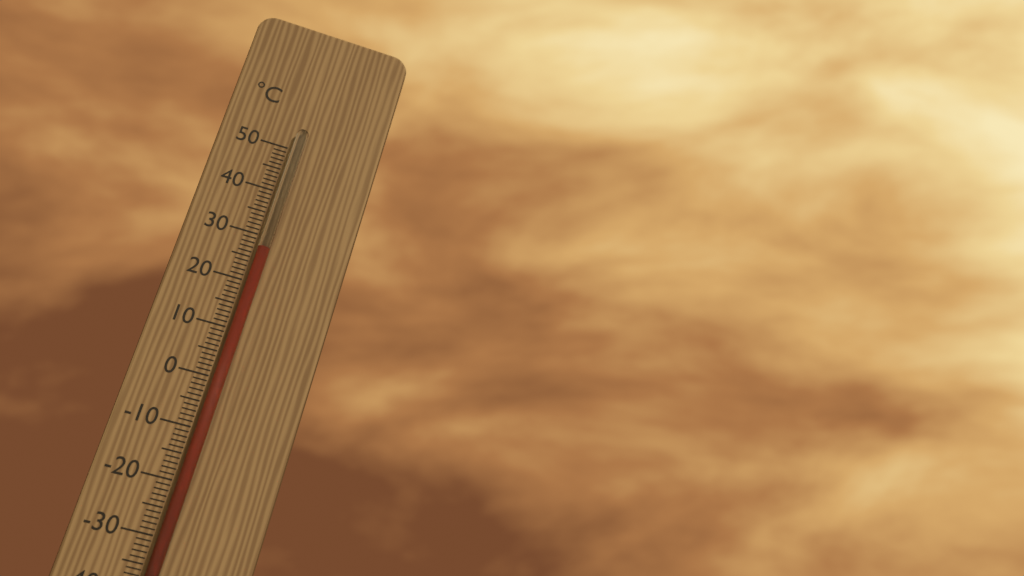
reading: 27 °C
